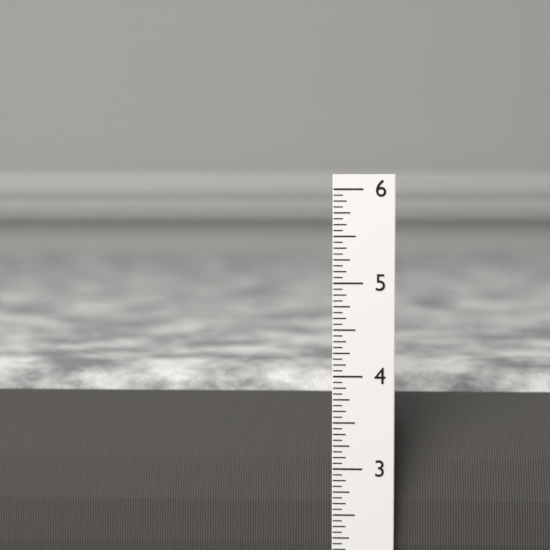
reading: 3.9375 in
